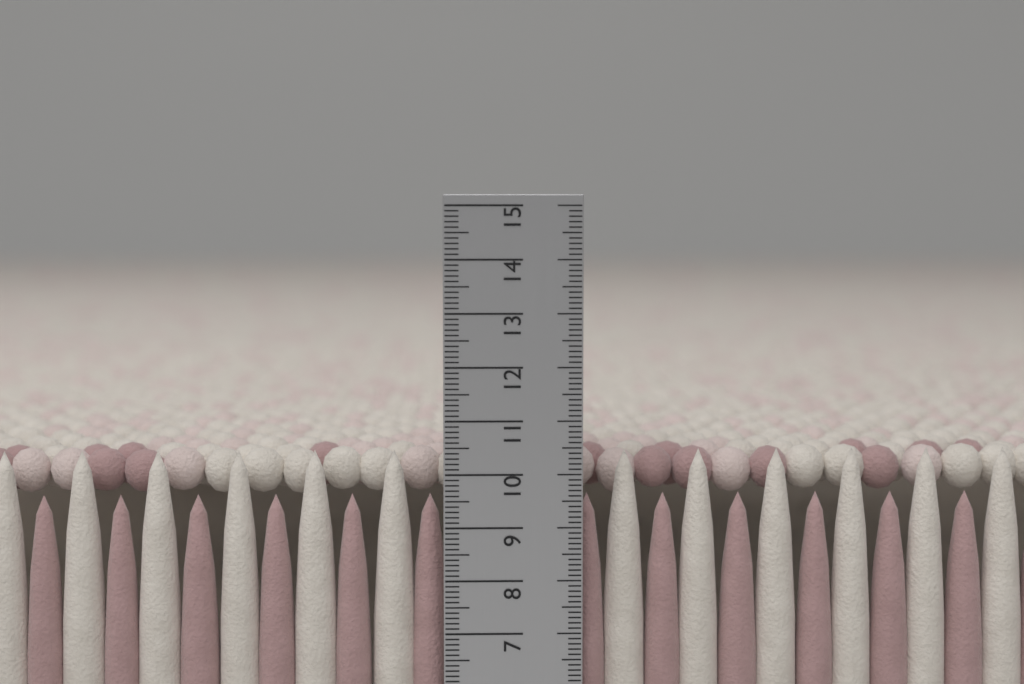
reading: 10.4 cm
